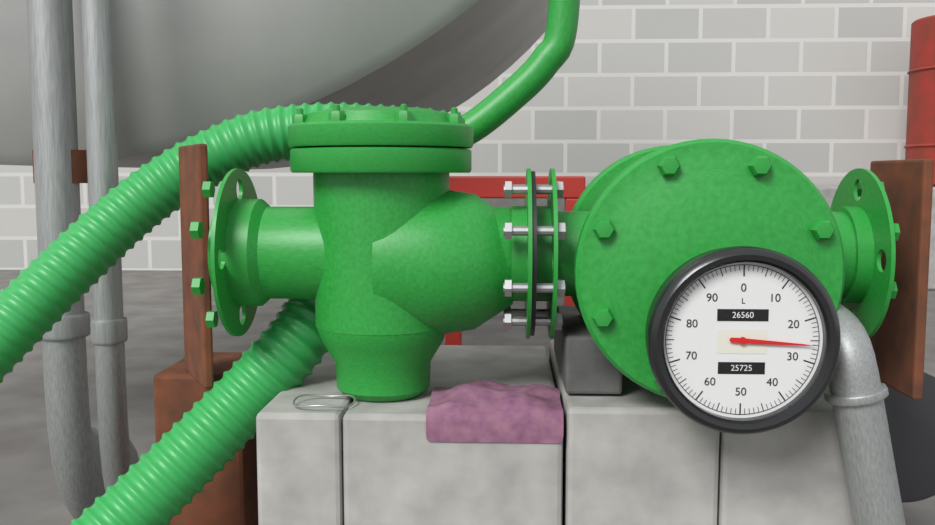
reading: 26 L
